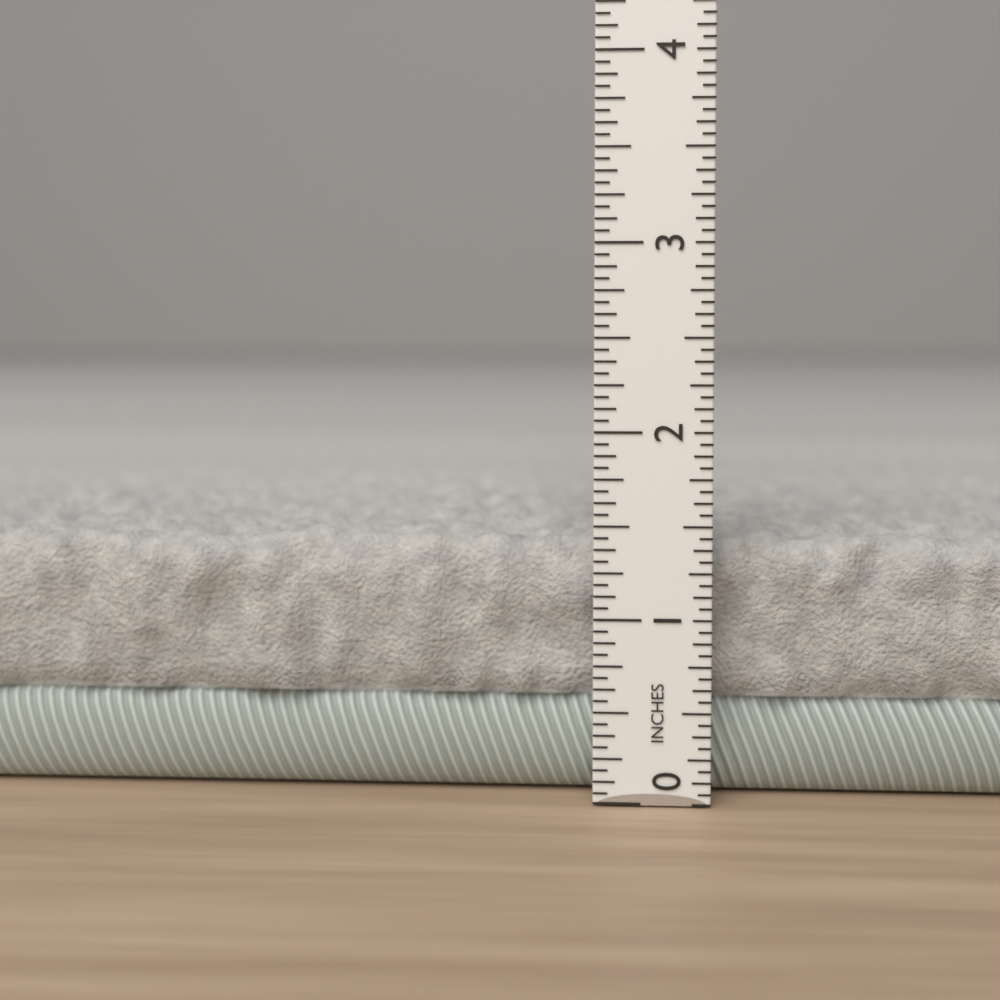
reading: 1.4375 in
